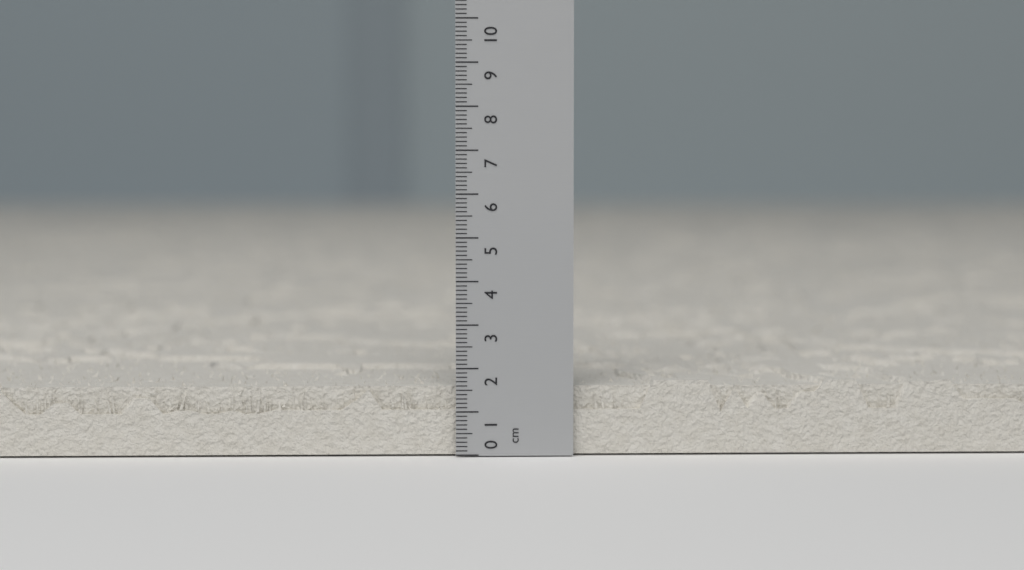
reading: 1.7 cm
